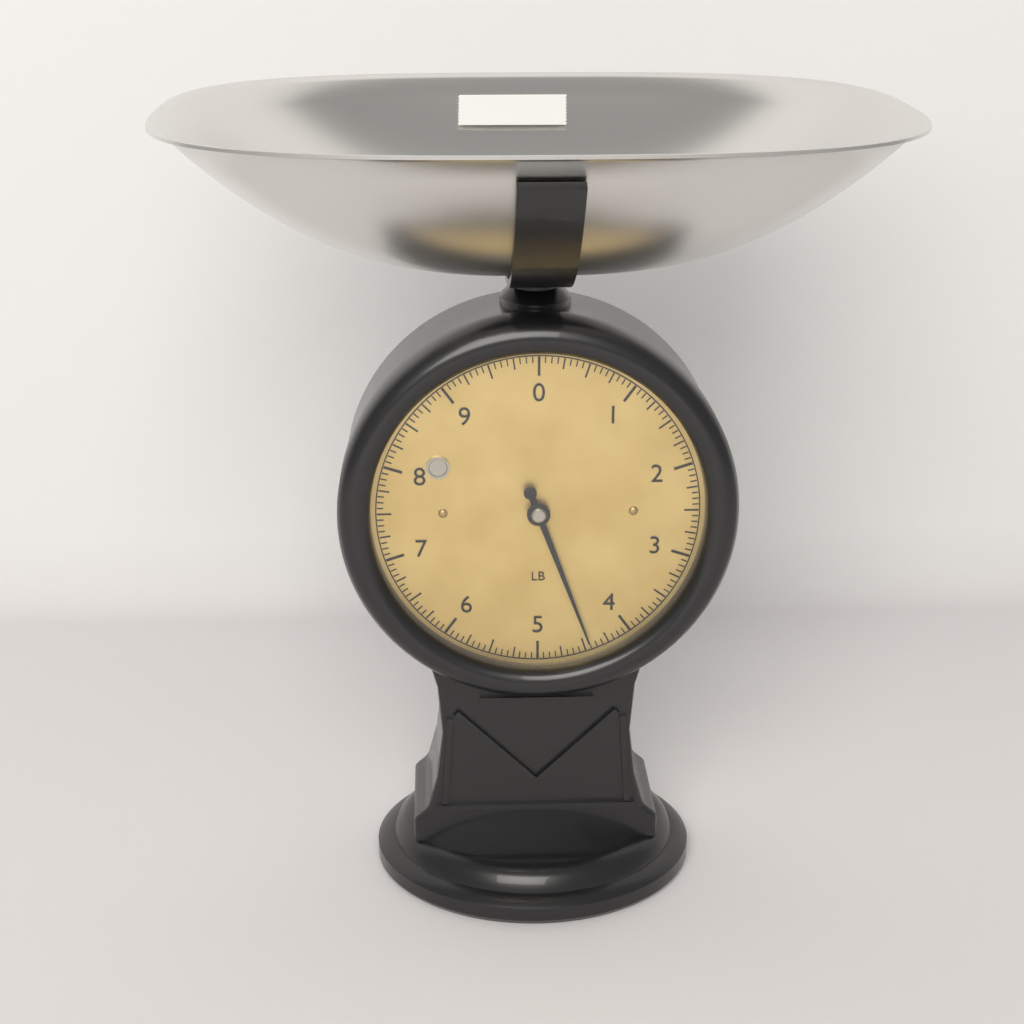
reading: 4.4375 lb
